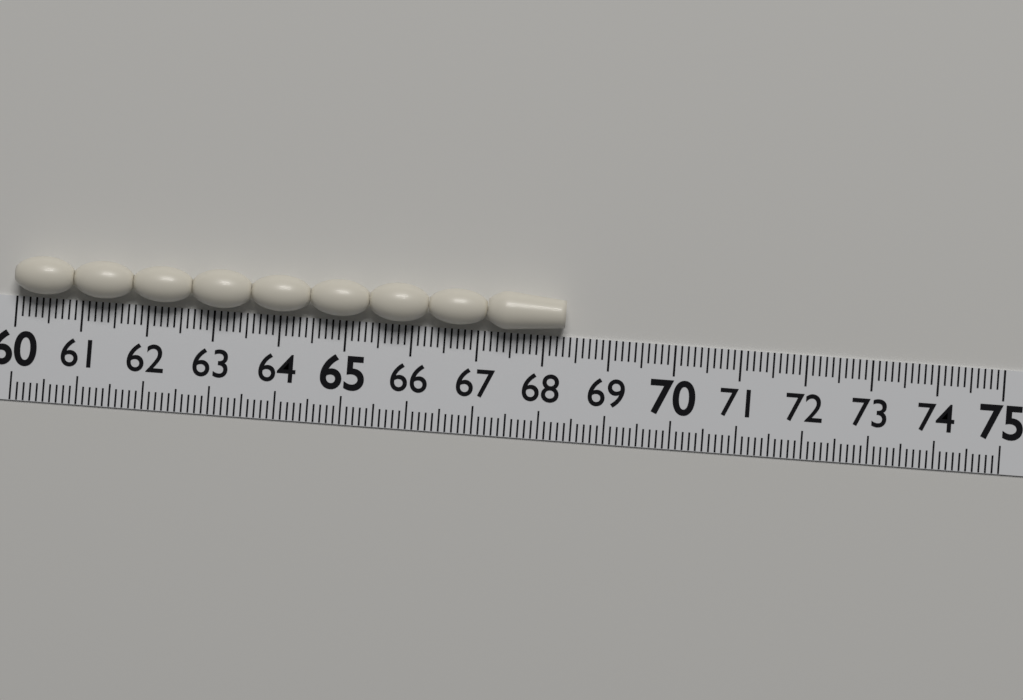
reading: 68.3 (no unit)
